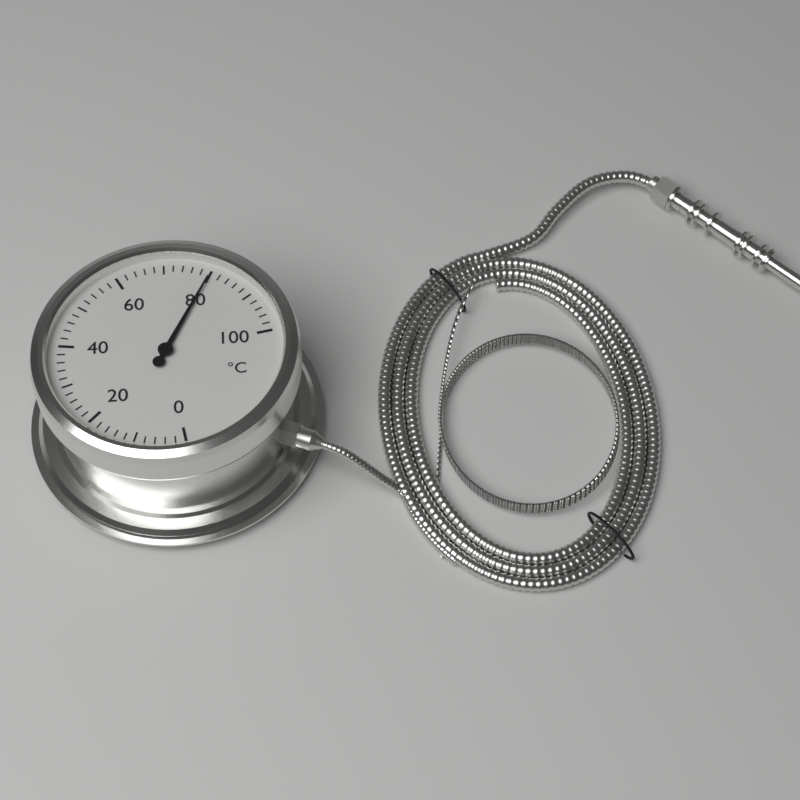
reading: 80 °C
